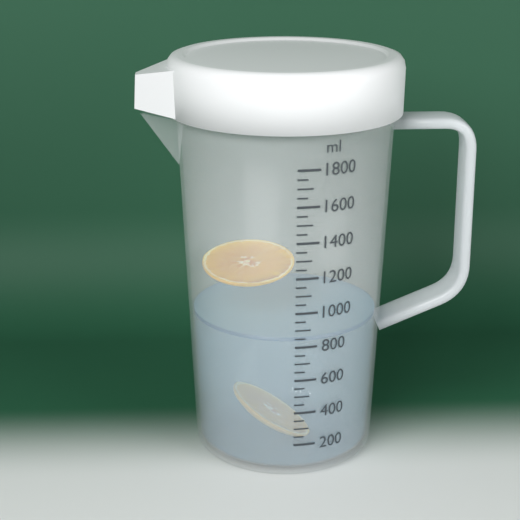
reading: 850 ml
